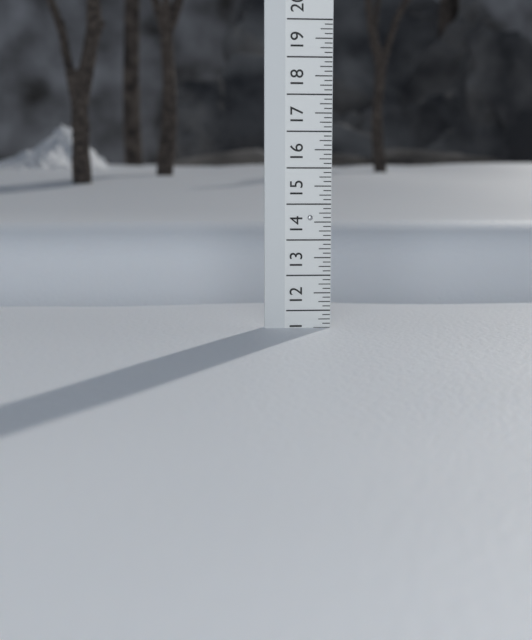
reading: 11.500 (no unit)
